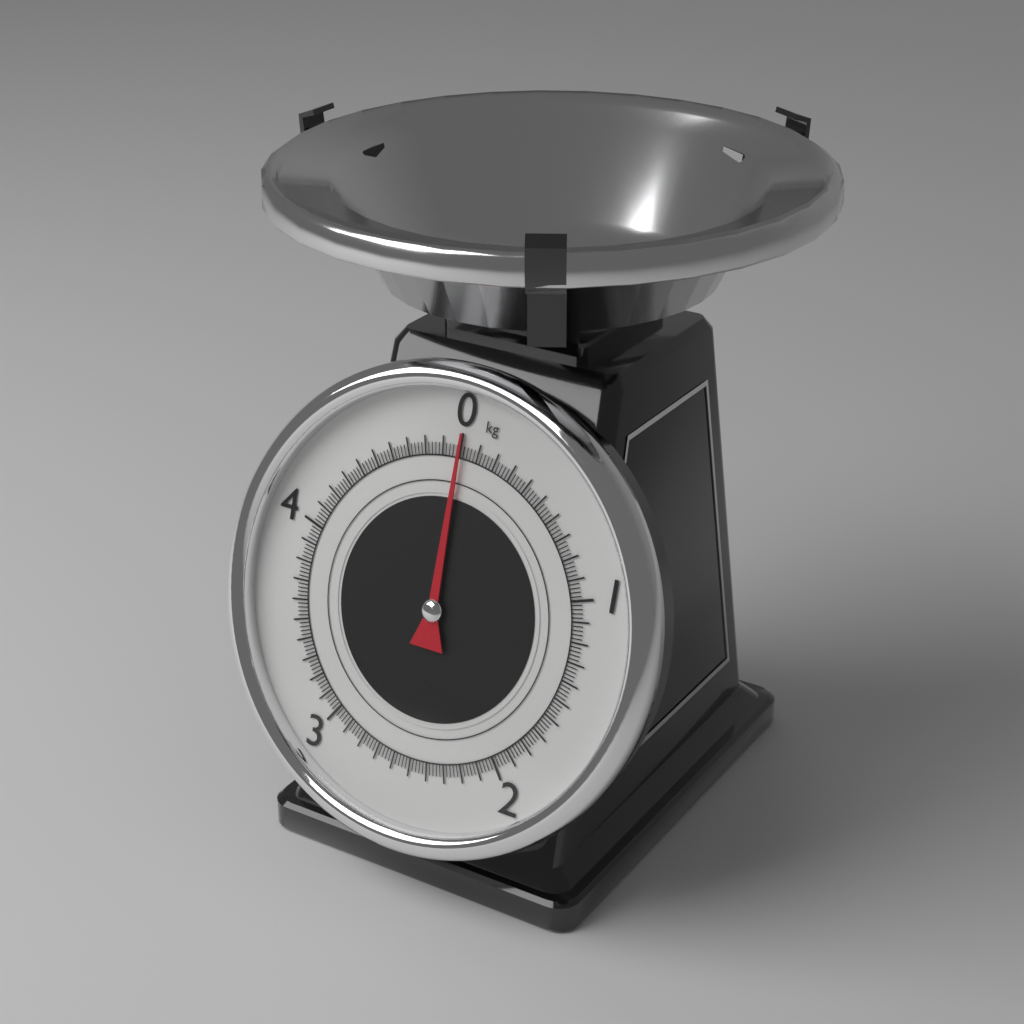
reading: 0.00 kg
